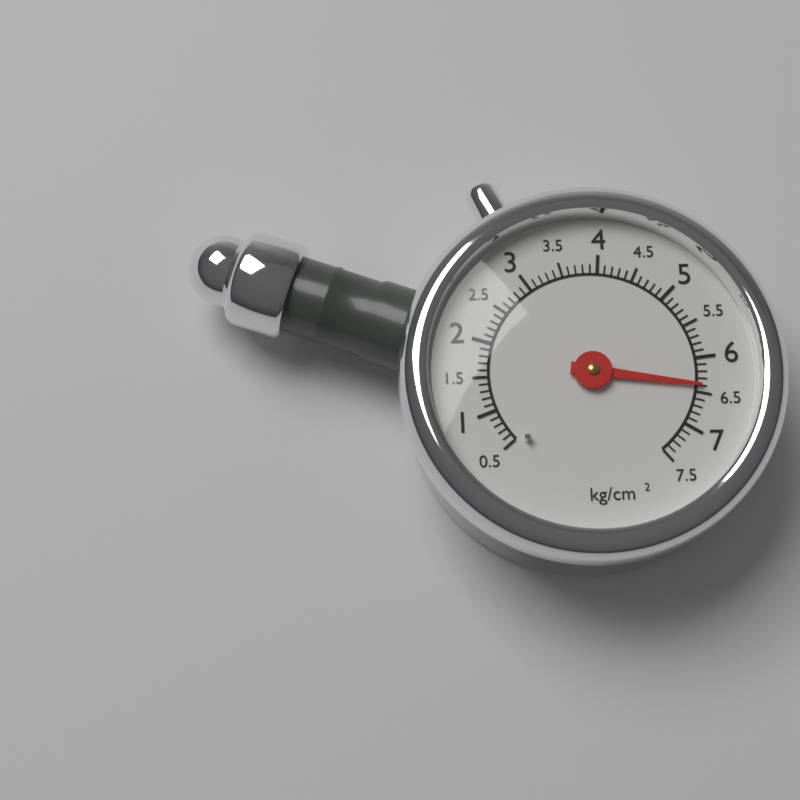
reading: 6.4 kg/cm²
